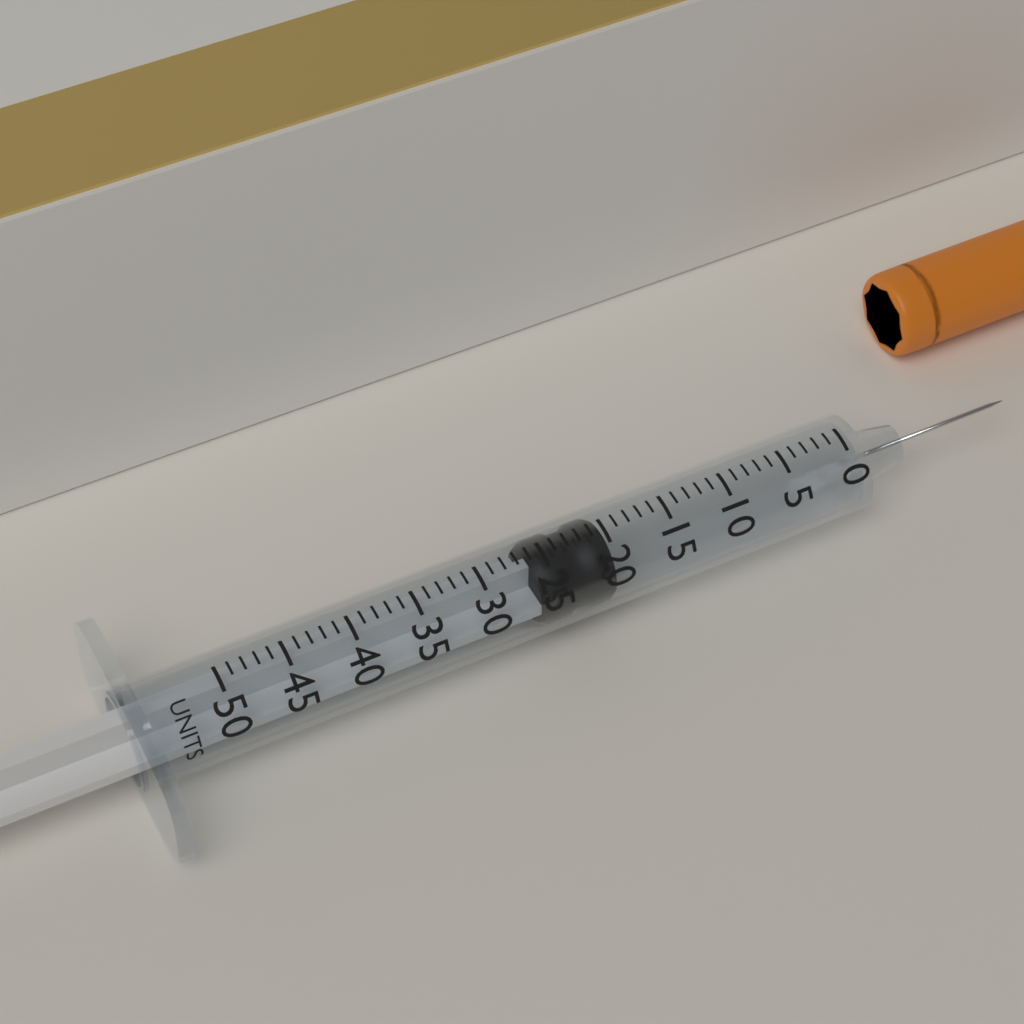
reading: 20 units
